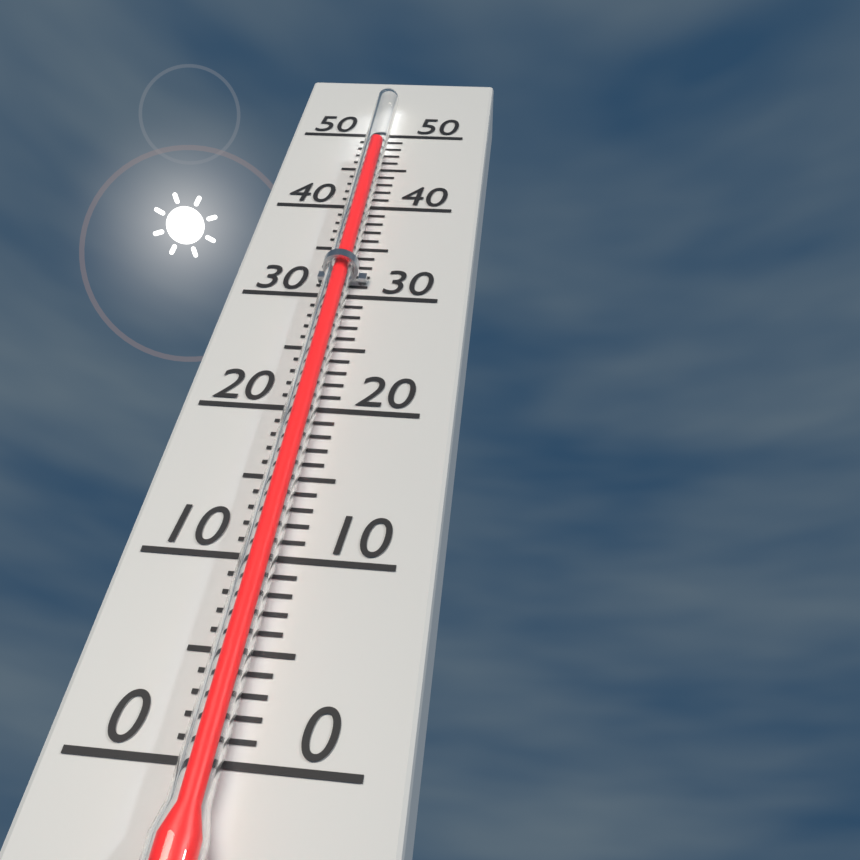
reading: 47 (no unit)
